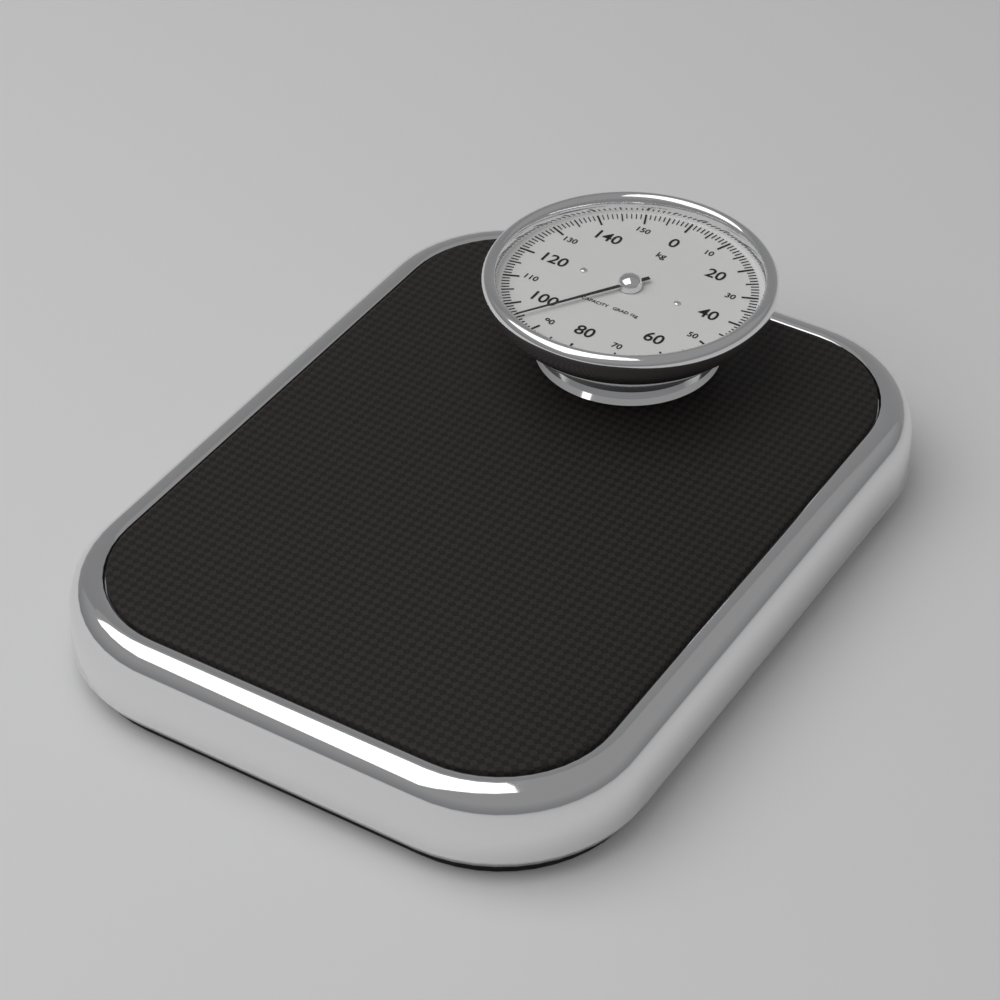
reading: 95 kg
